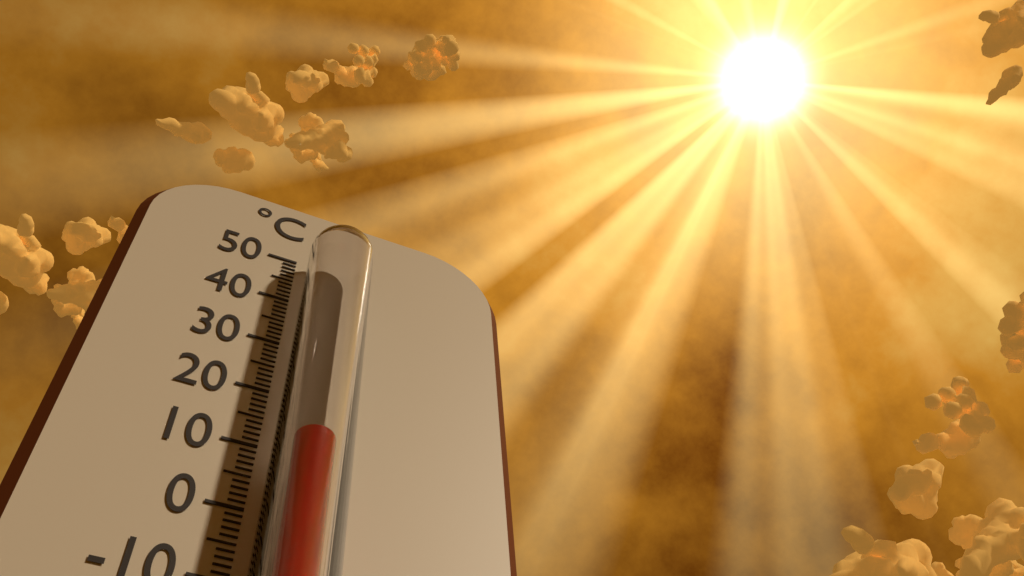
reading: 8 °C
